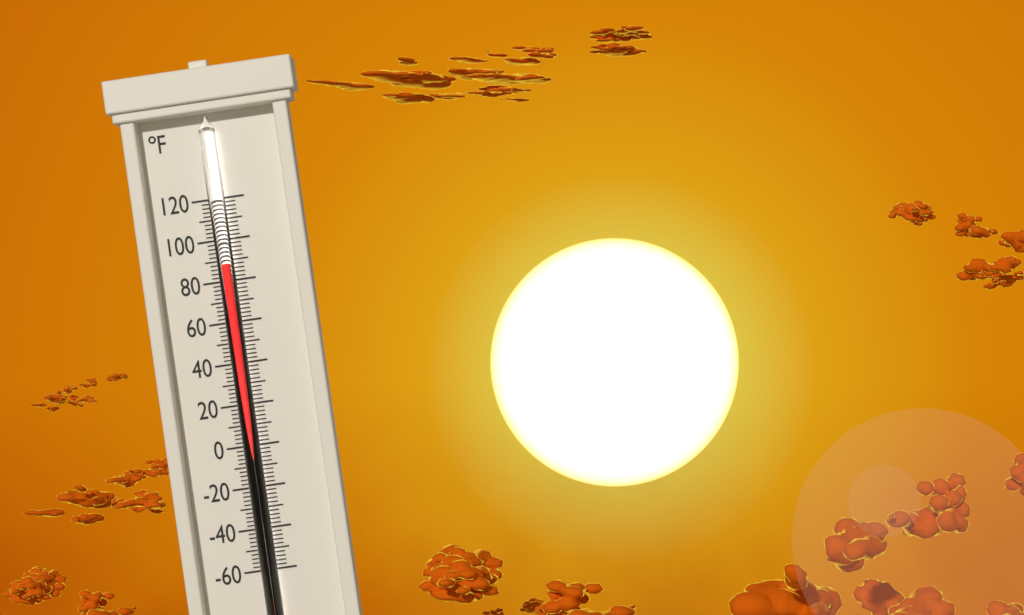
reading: 88 °F
